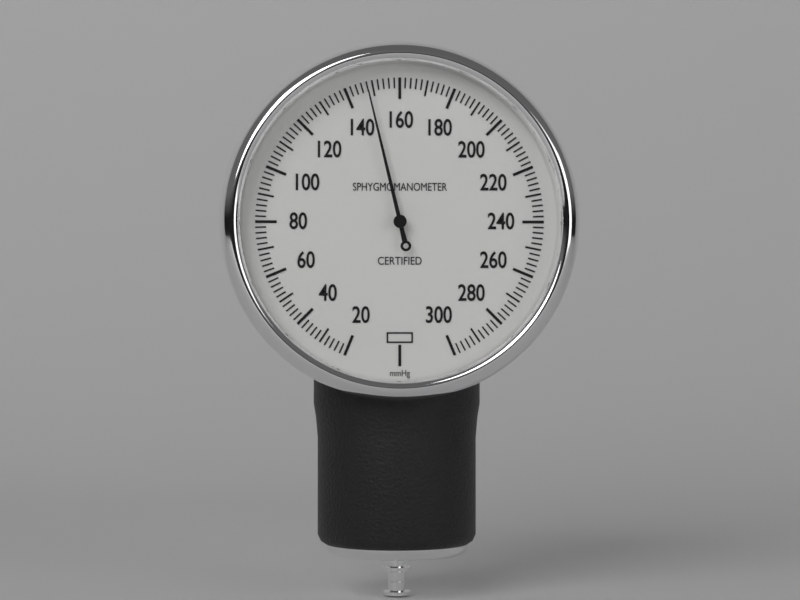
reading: 148 mmHg
